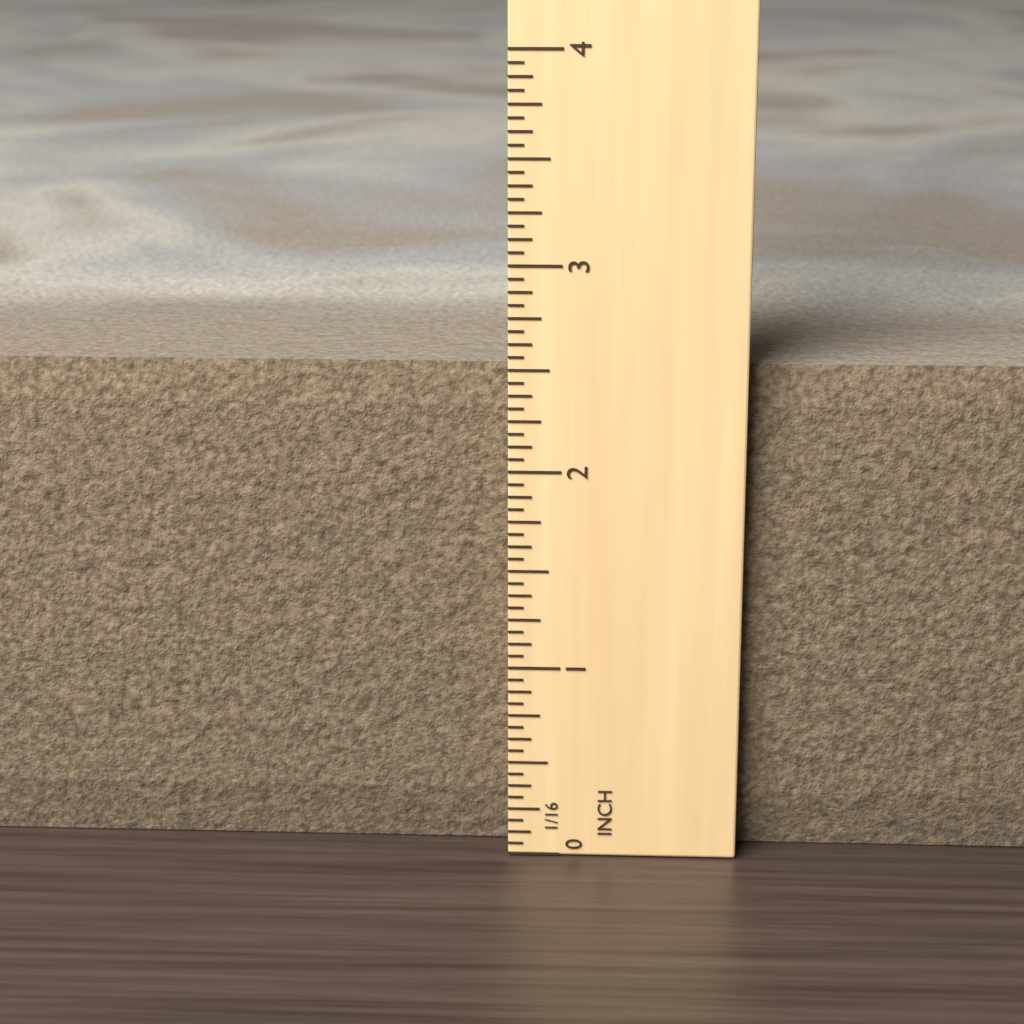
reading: 2.5000 in
